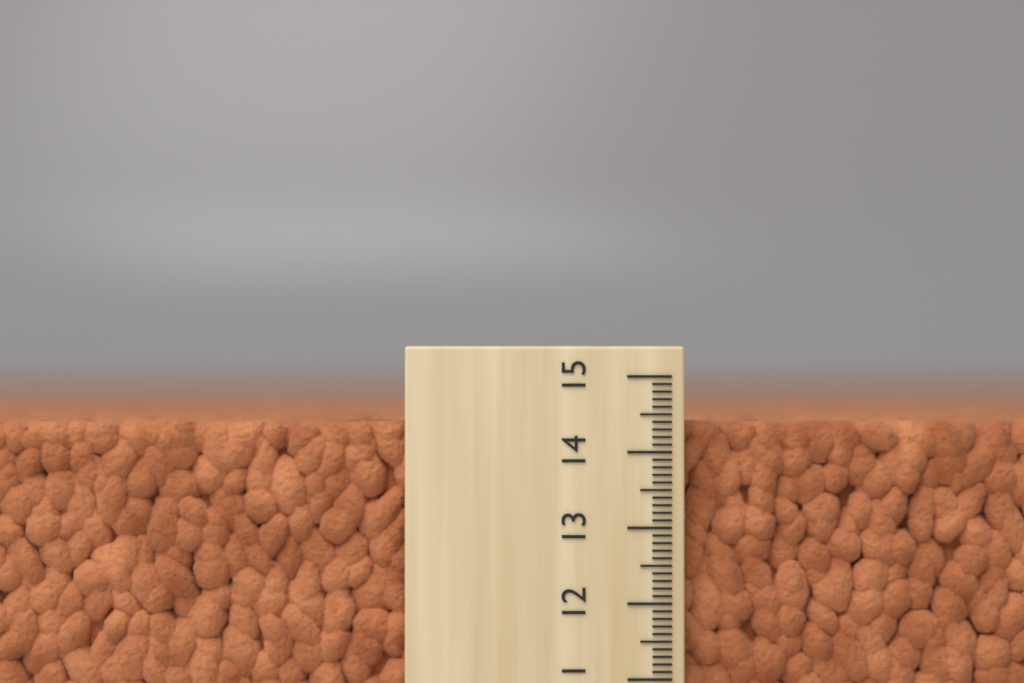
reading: 14.4 (no unit)
